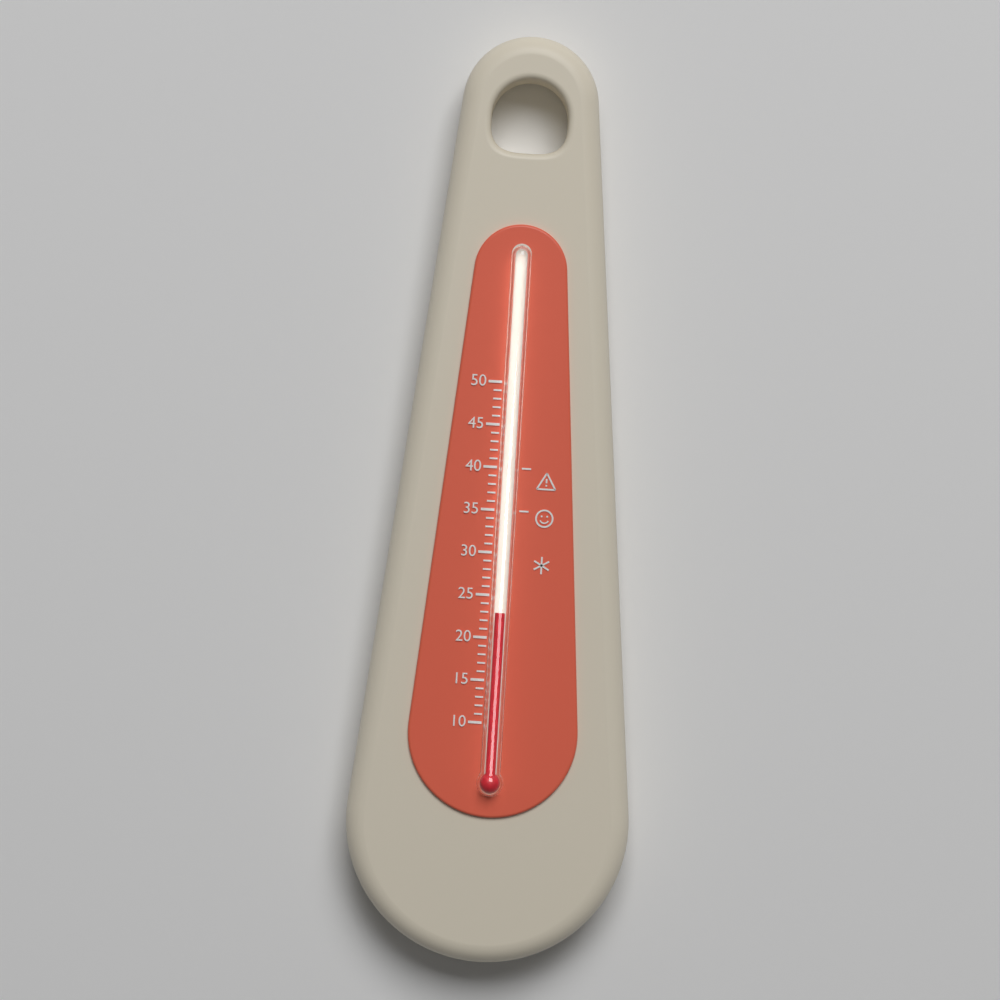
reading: 23 (no unit)
